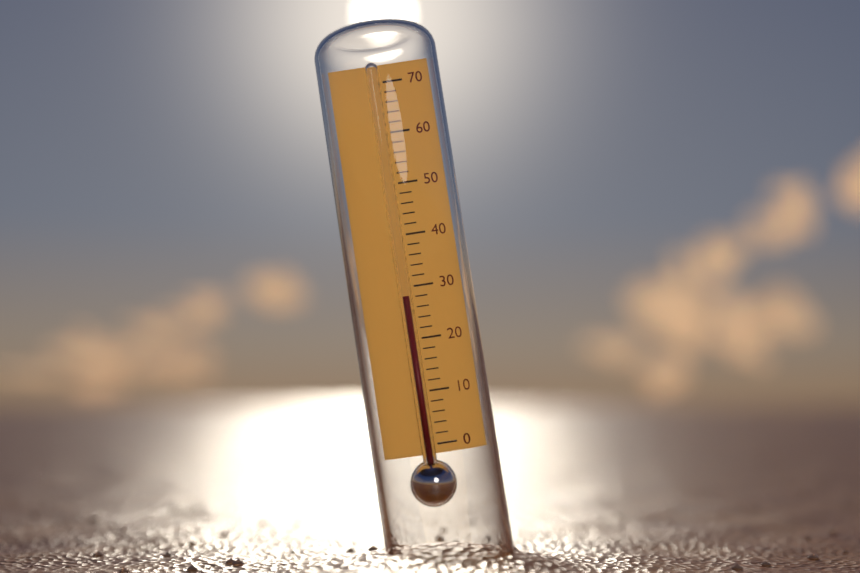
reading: 28 (no unit)
